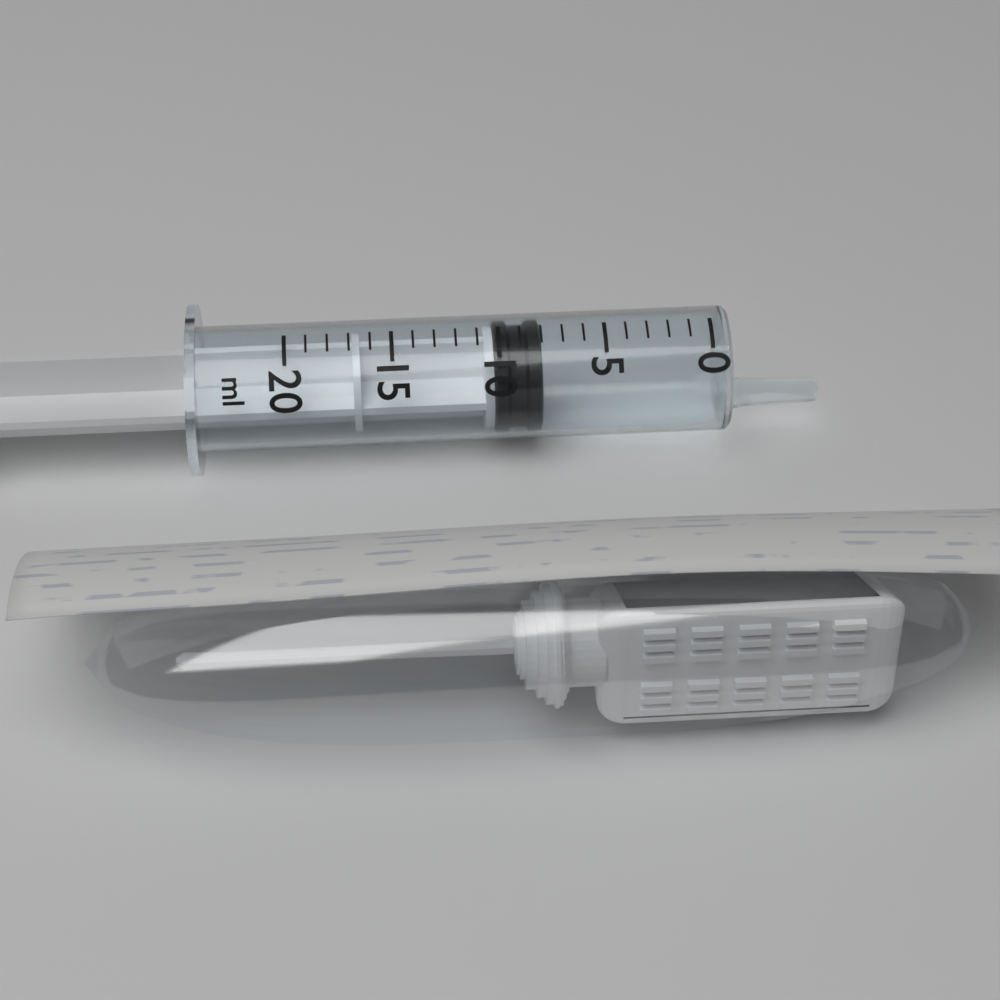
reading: 8 ml
